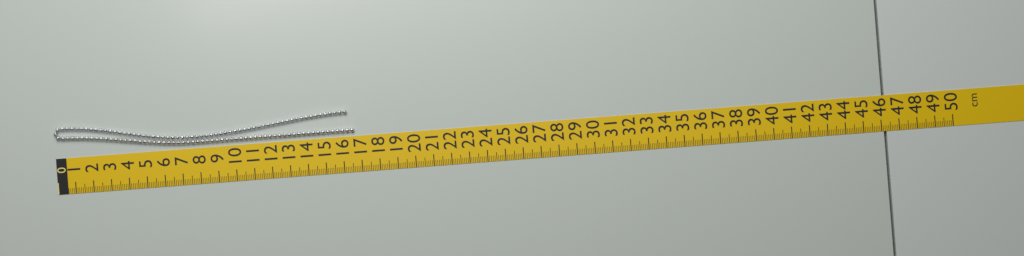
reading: 16.7 cm
